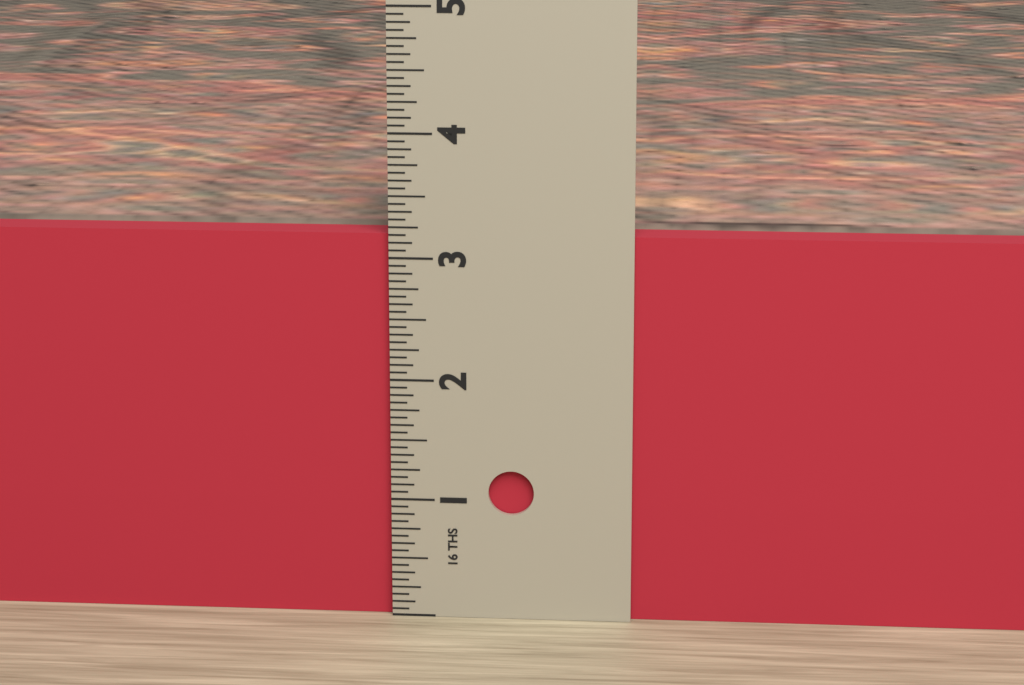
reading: 3.1875 in
